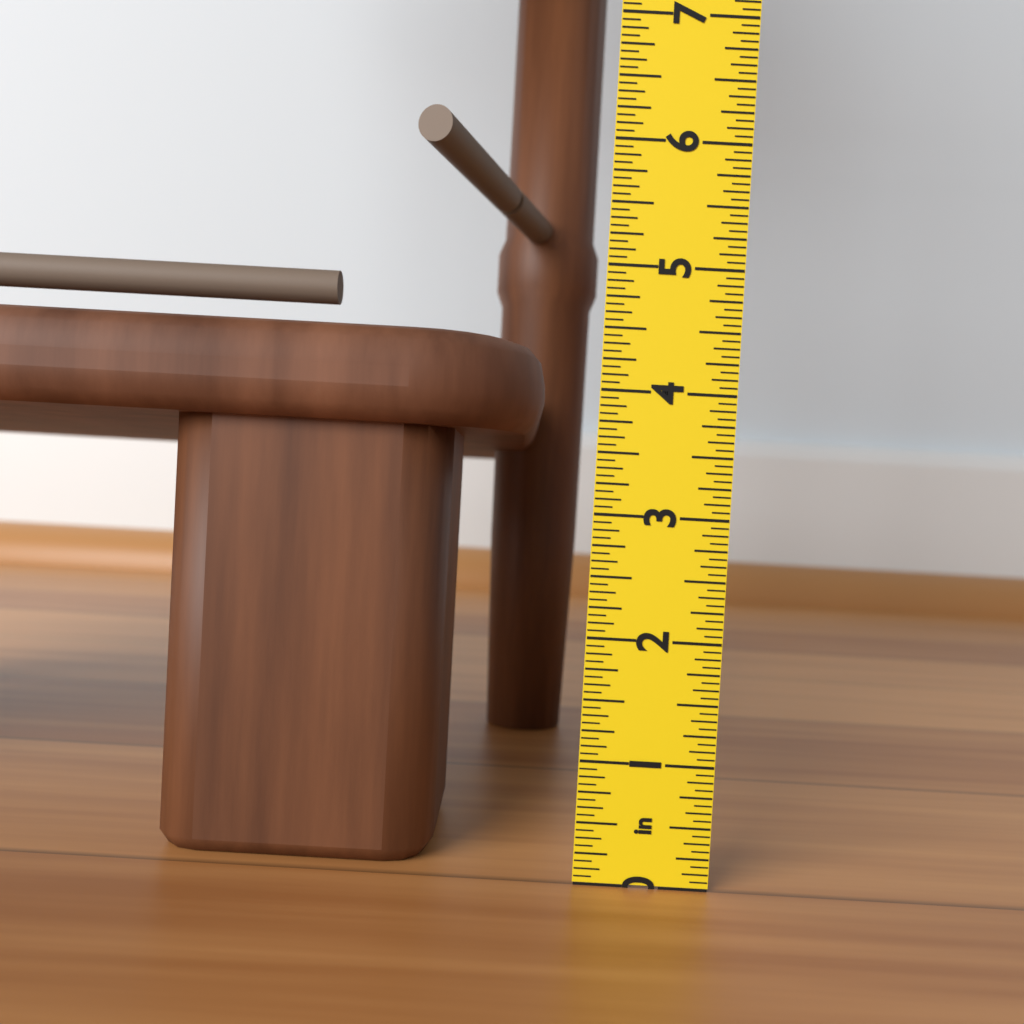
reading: 4.4375 in
